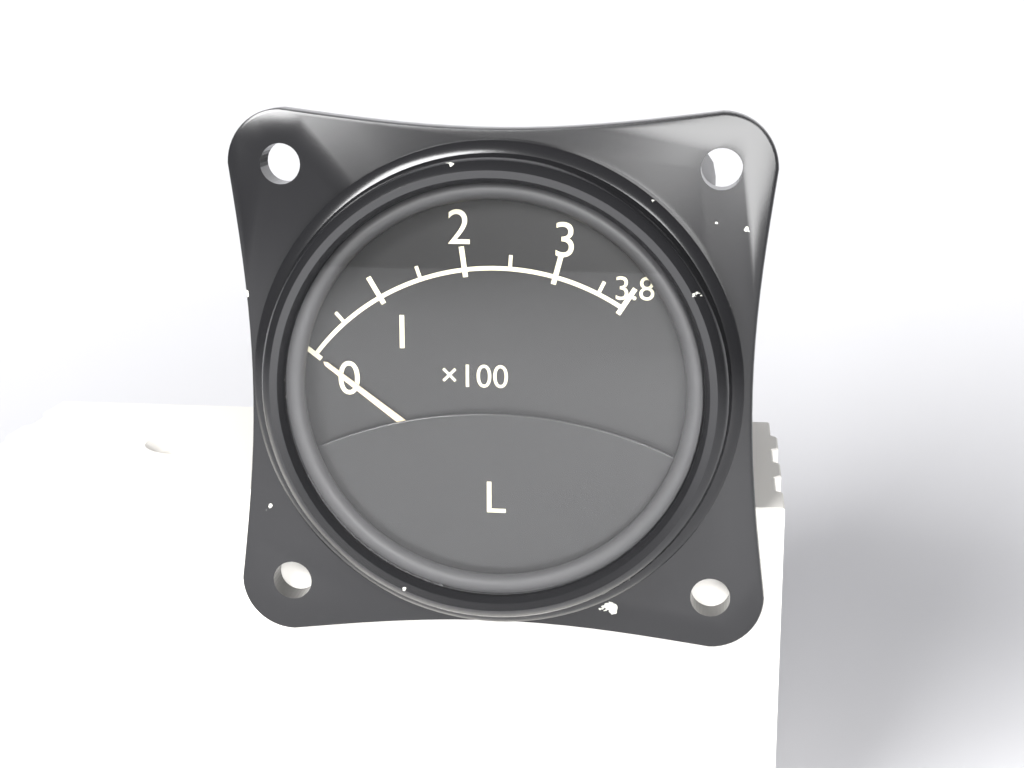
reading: 0 L
